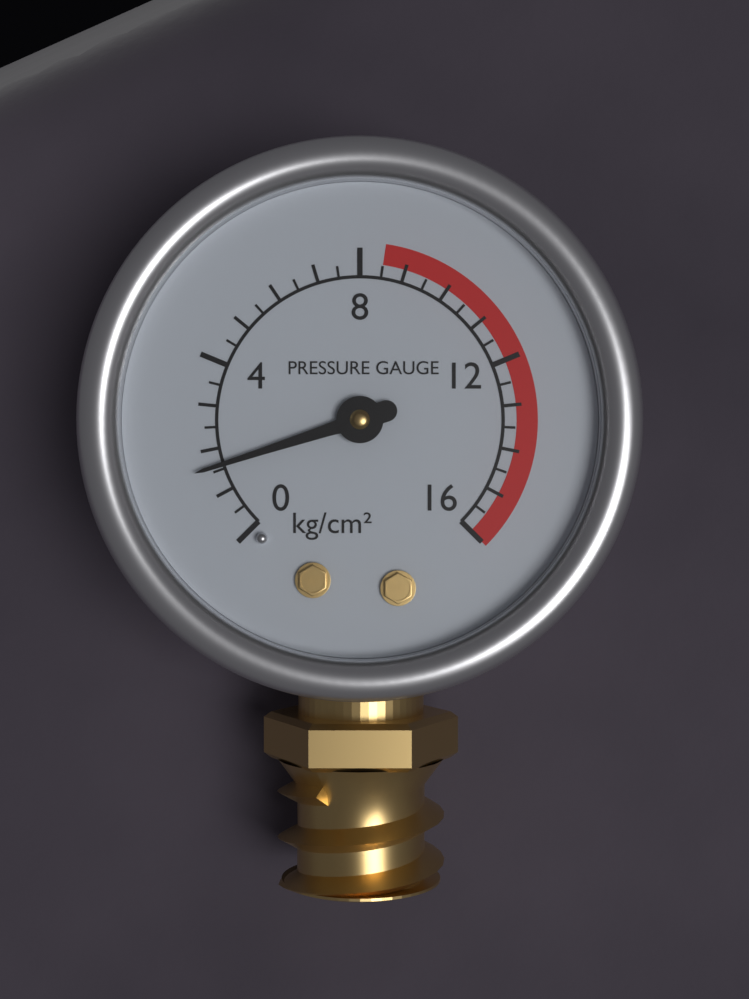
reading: 1.6 kg/cm²
